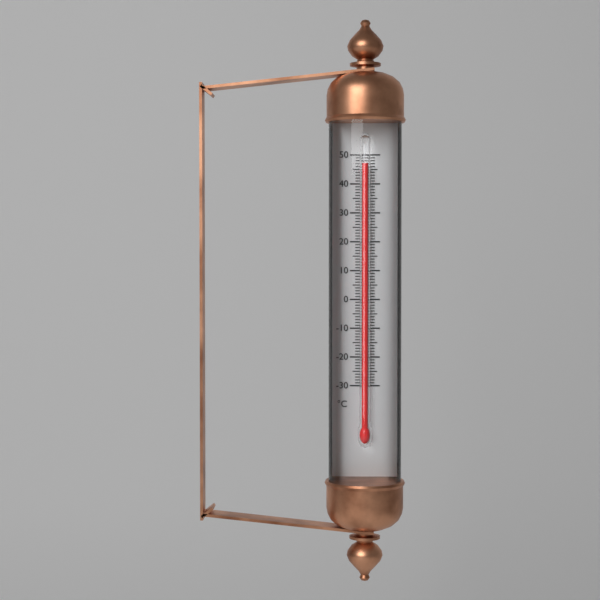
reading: 47 °C
